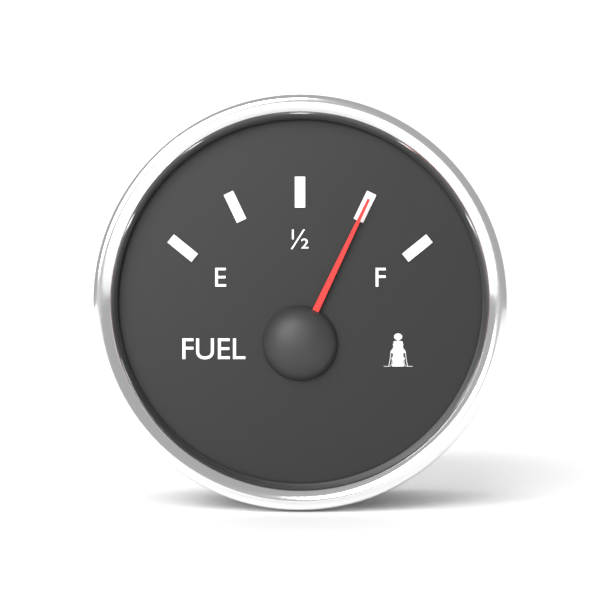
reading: 0.75 (no unit)
